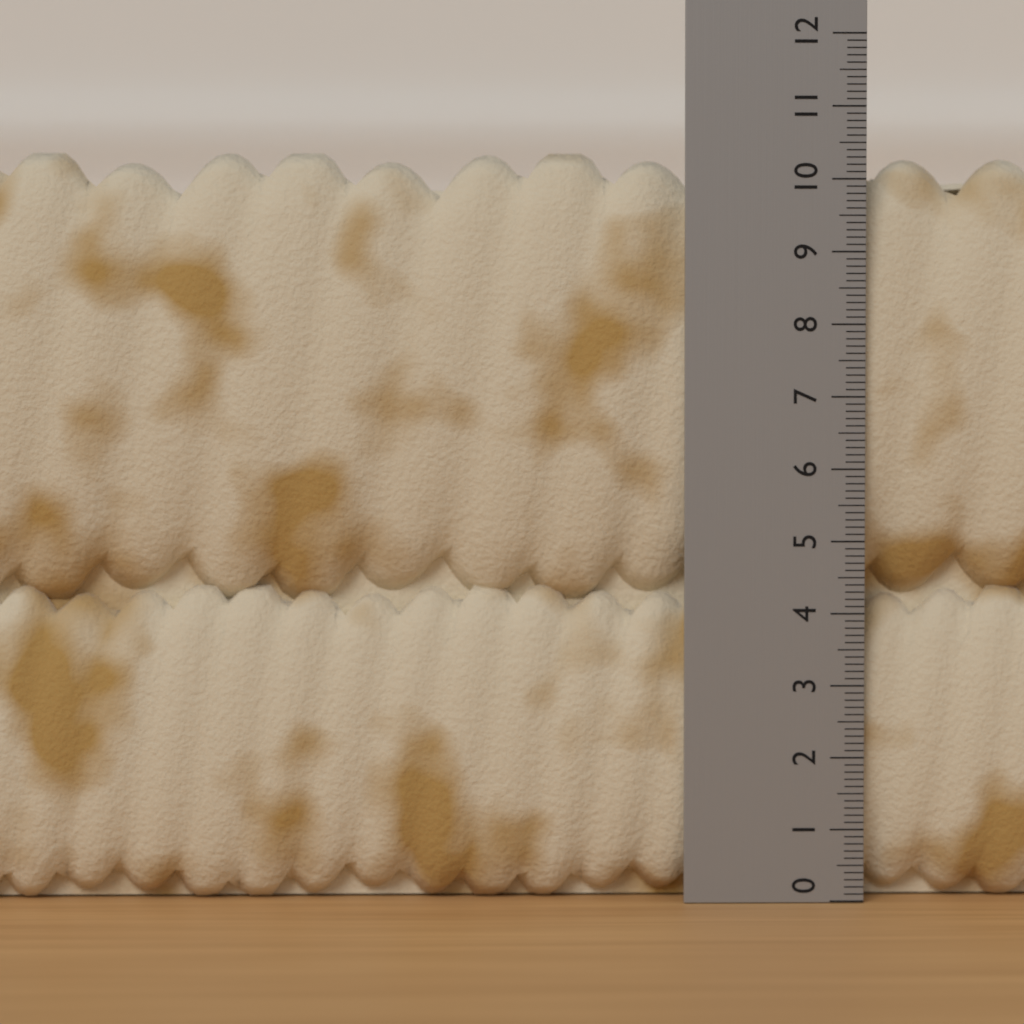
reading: 10.4 (no unit)
